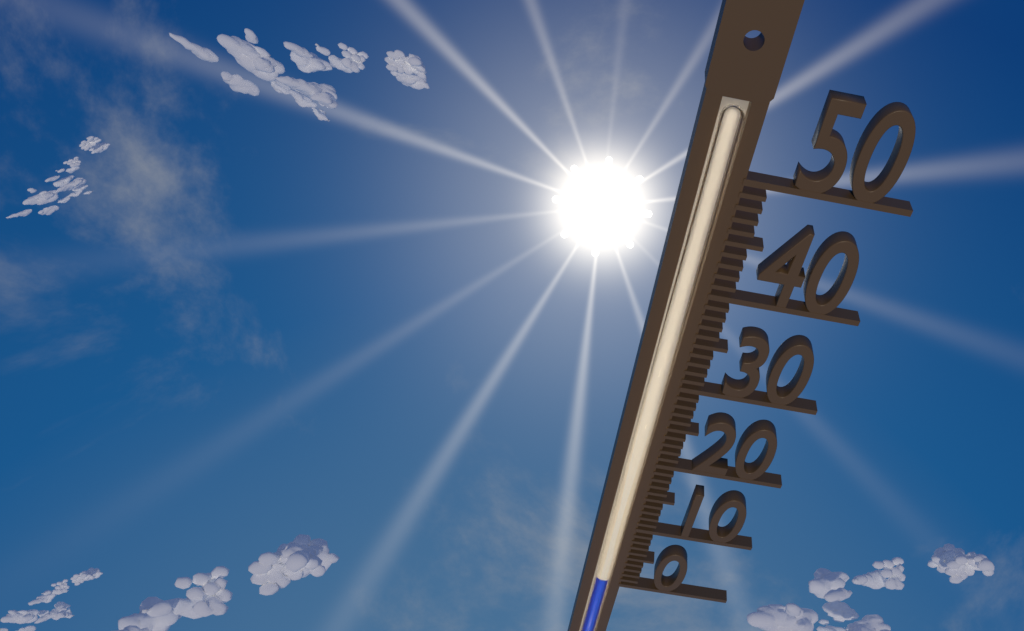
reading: 1 (no unit)
